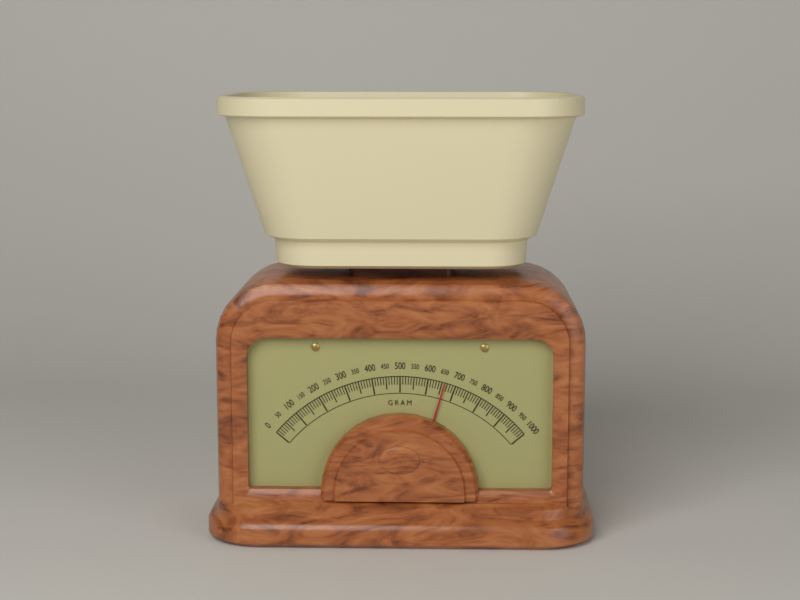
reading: 660 g
